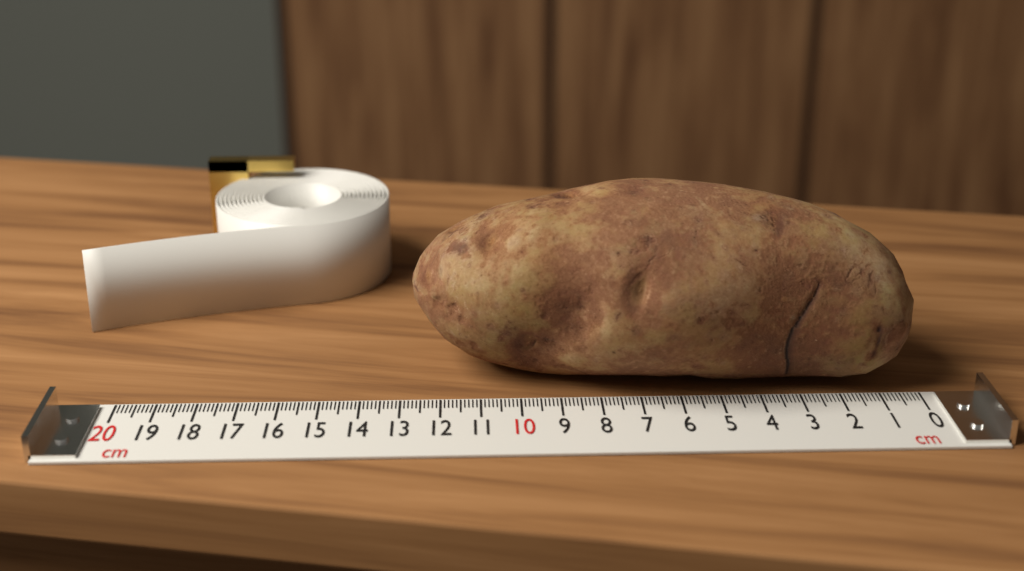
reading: 12.7 cm
